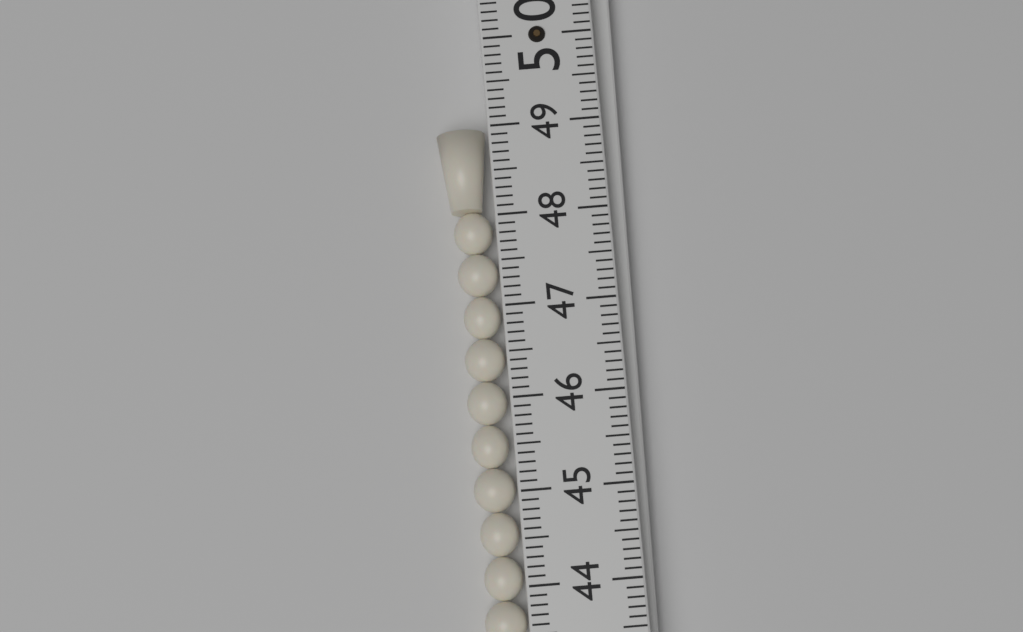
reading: 49.0 (no unit)
